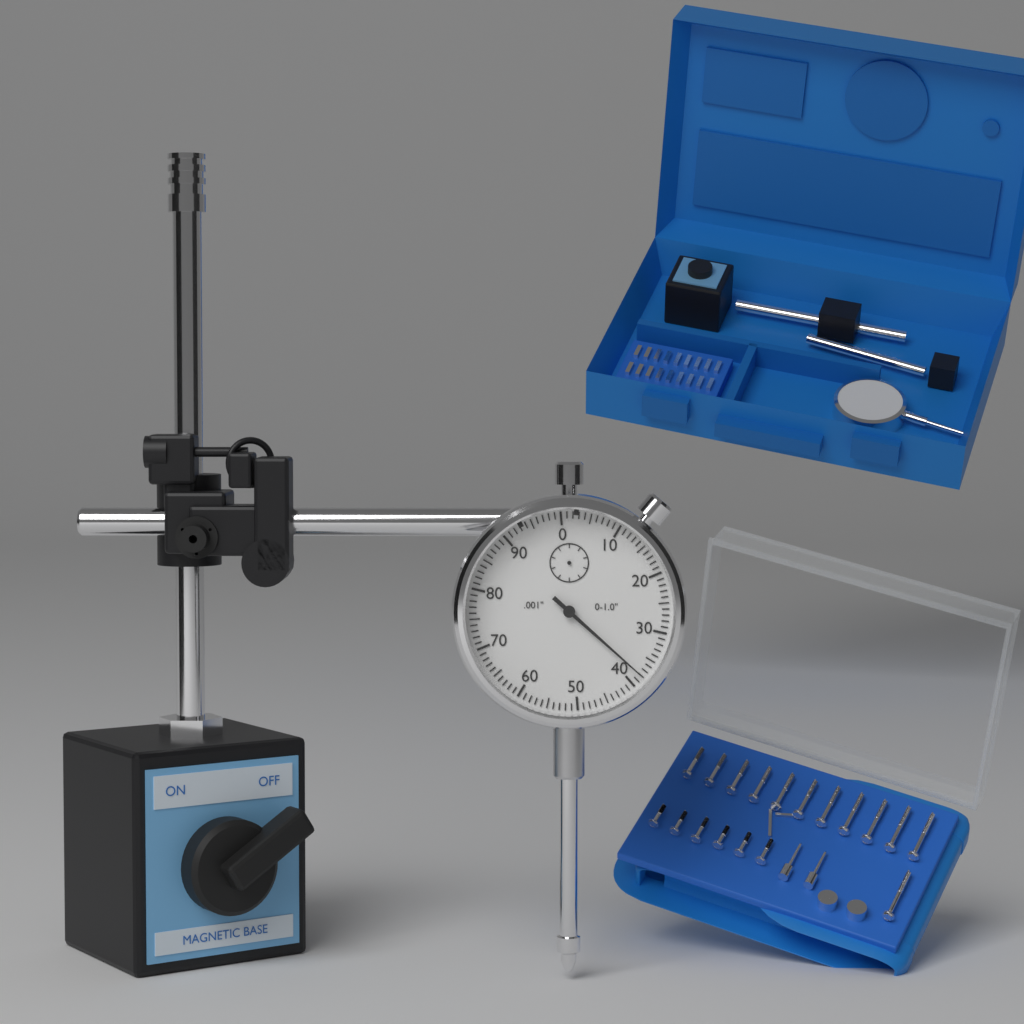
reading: 0.038 in
